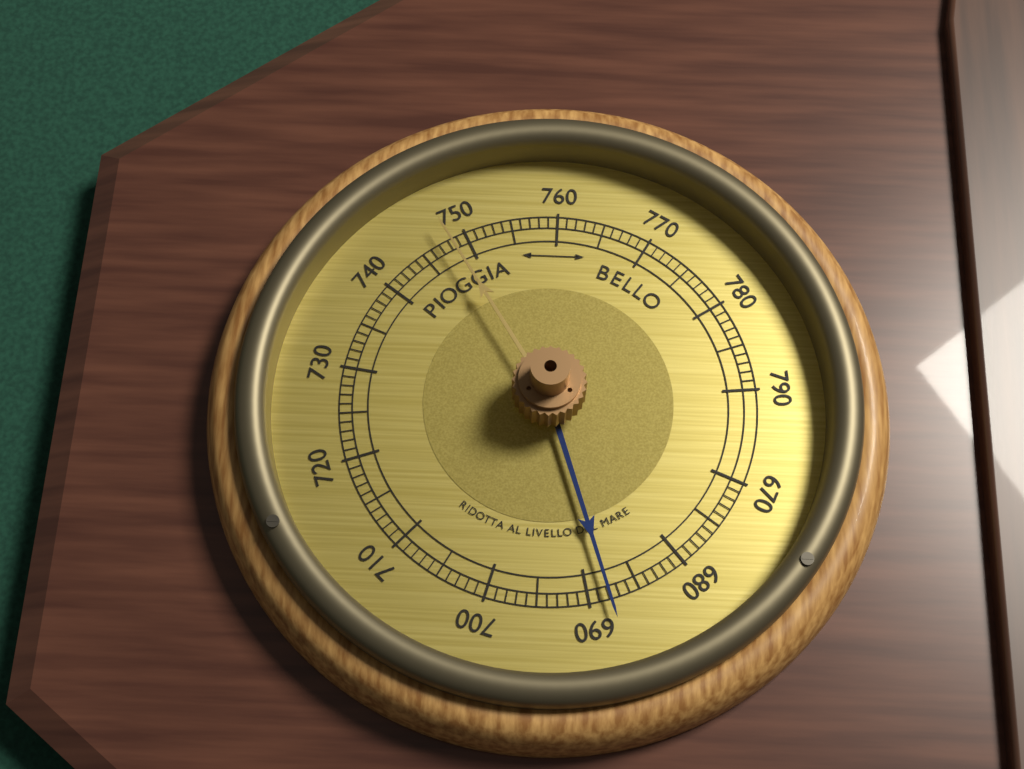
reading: 688 (no unit)
